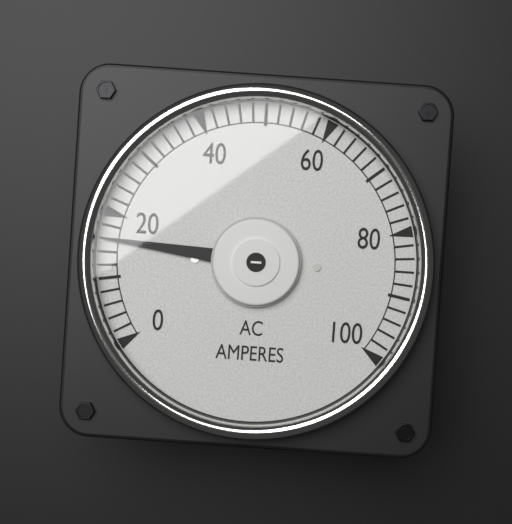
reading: 16 A
